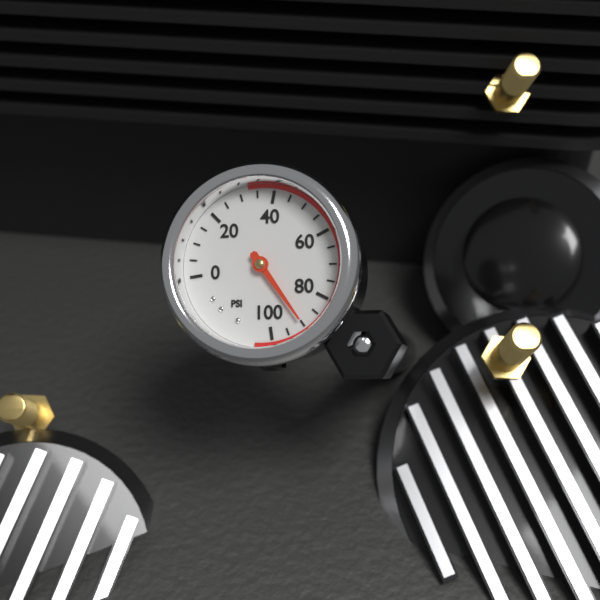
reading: 90 psi
